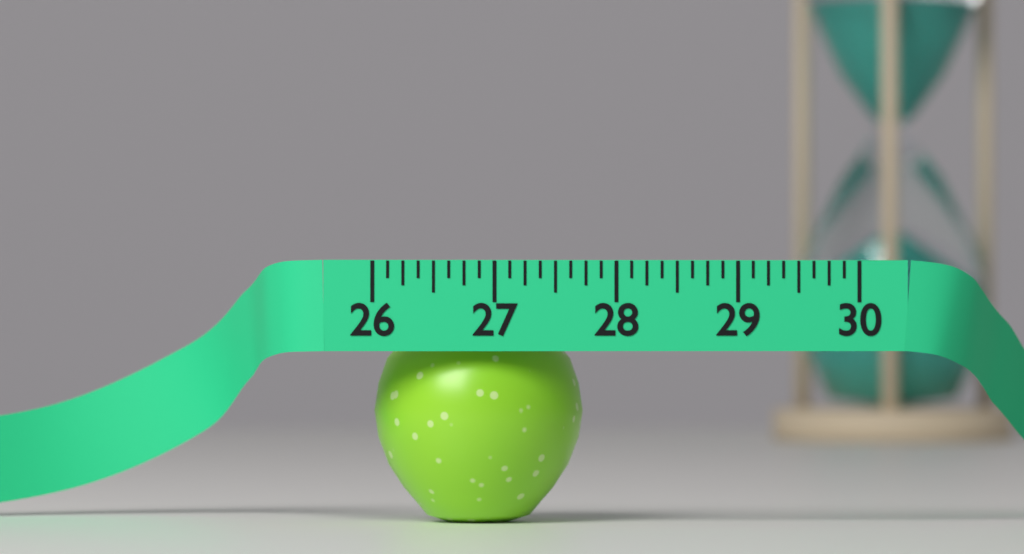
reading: 27.750 (no unit)
